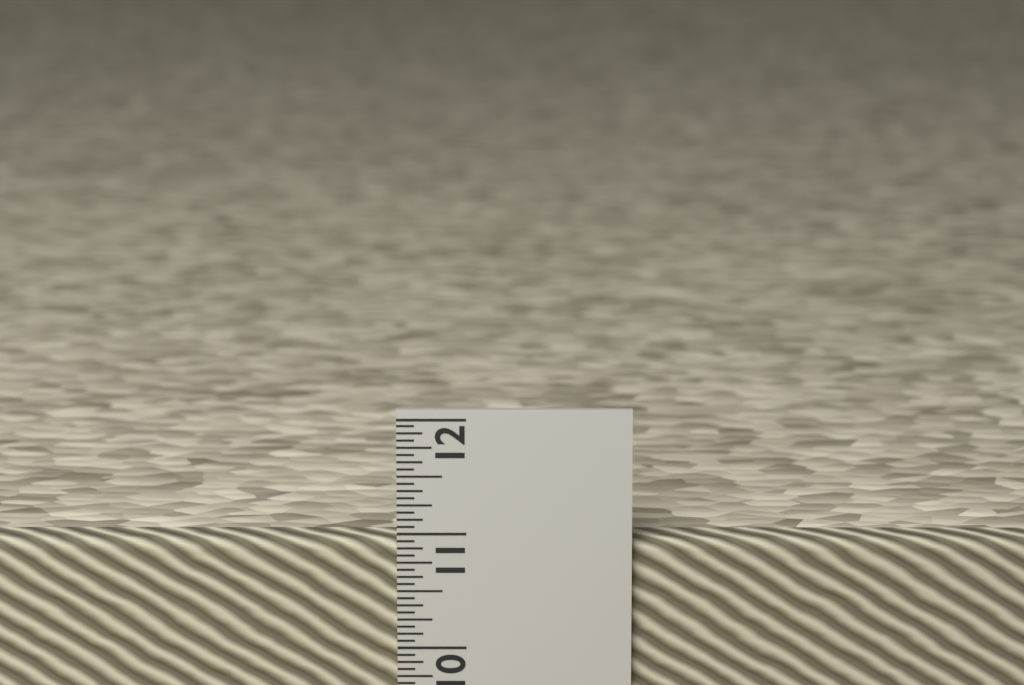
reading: 10.9375 in
